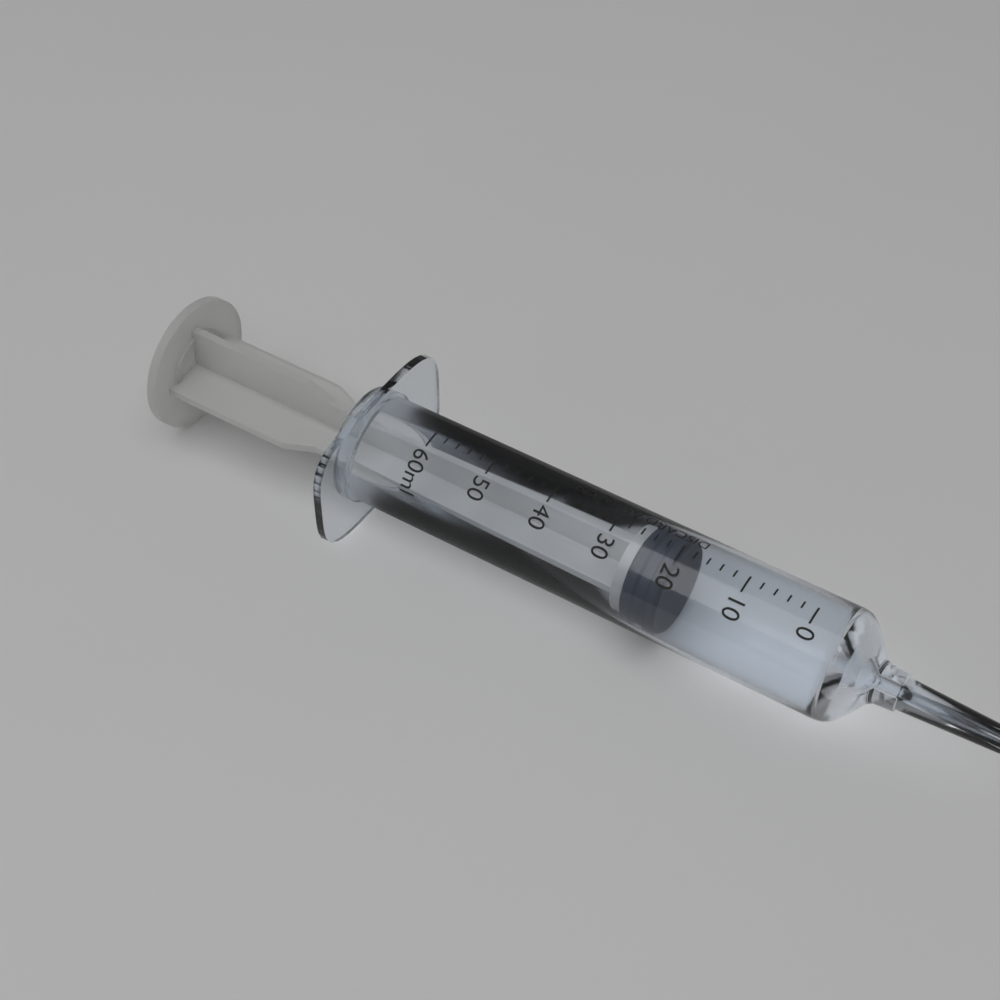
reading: 20 ml
